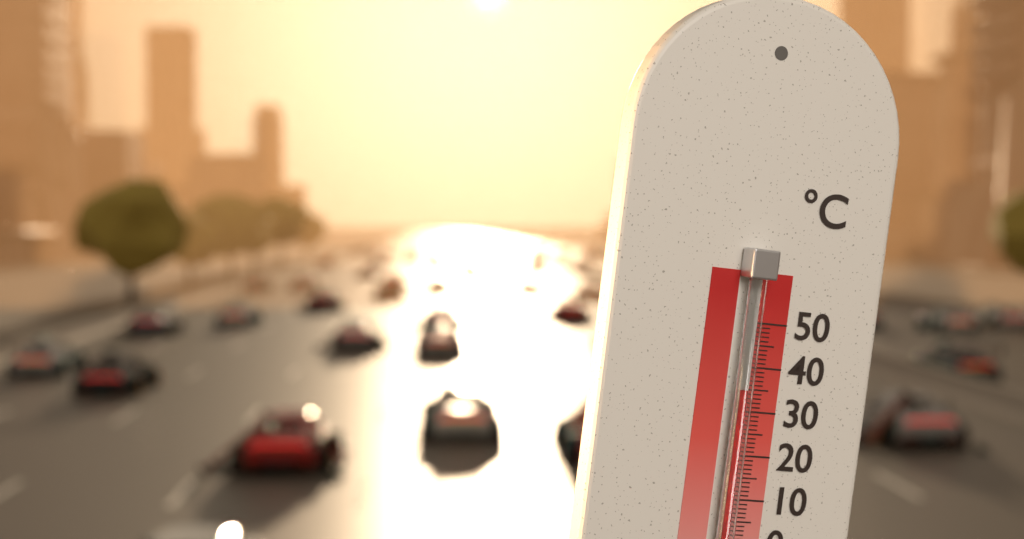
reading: 35 °C
